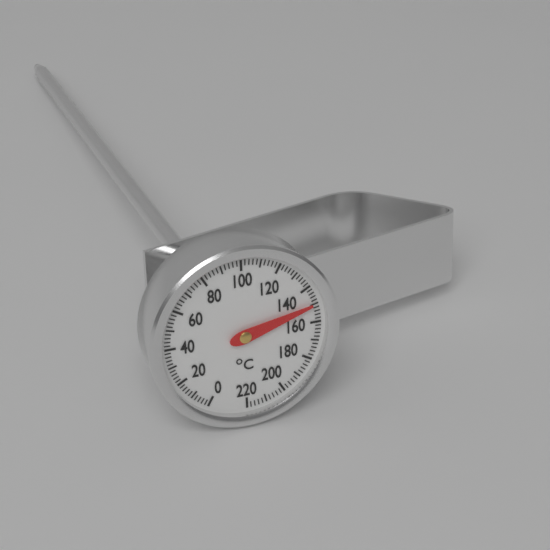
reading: 150 °C
